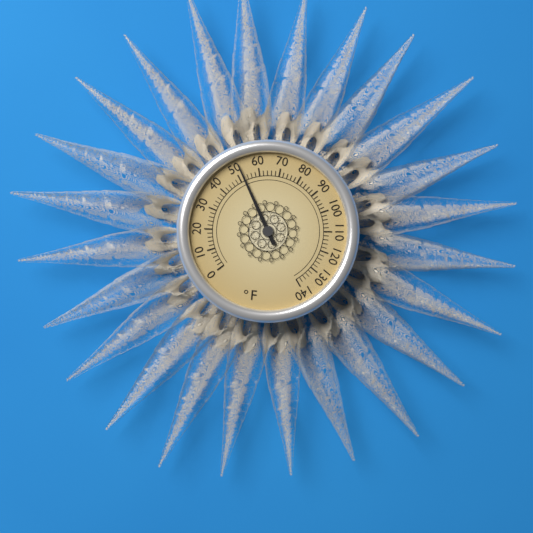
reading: 52 °F
